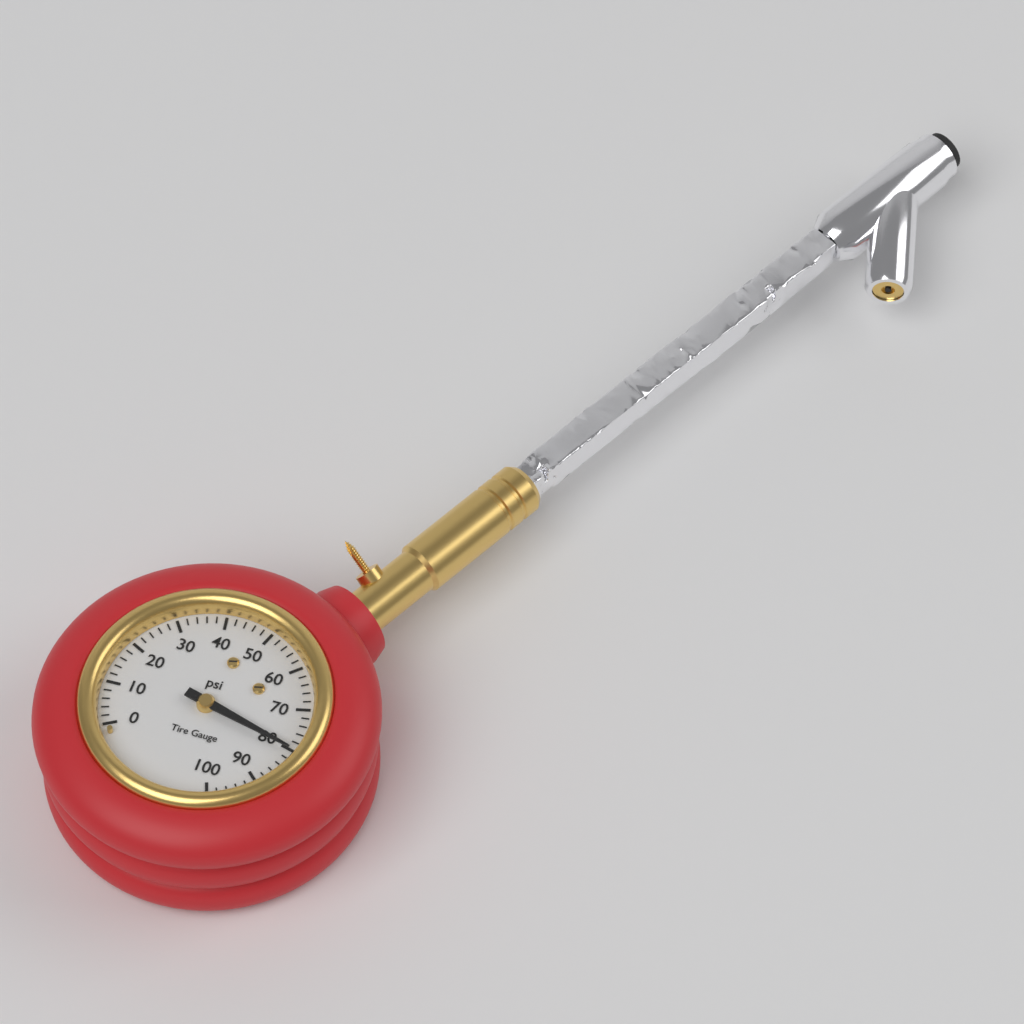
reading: 80 psi
